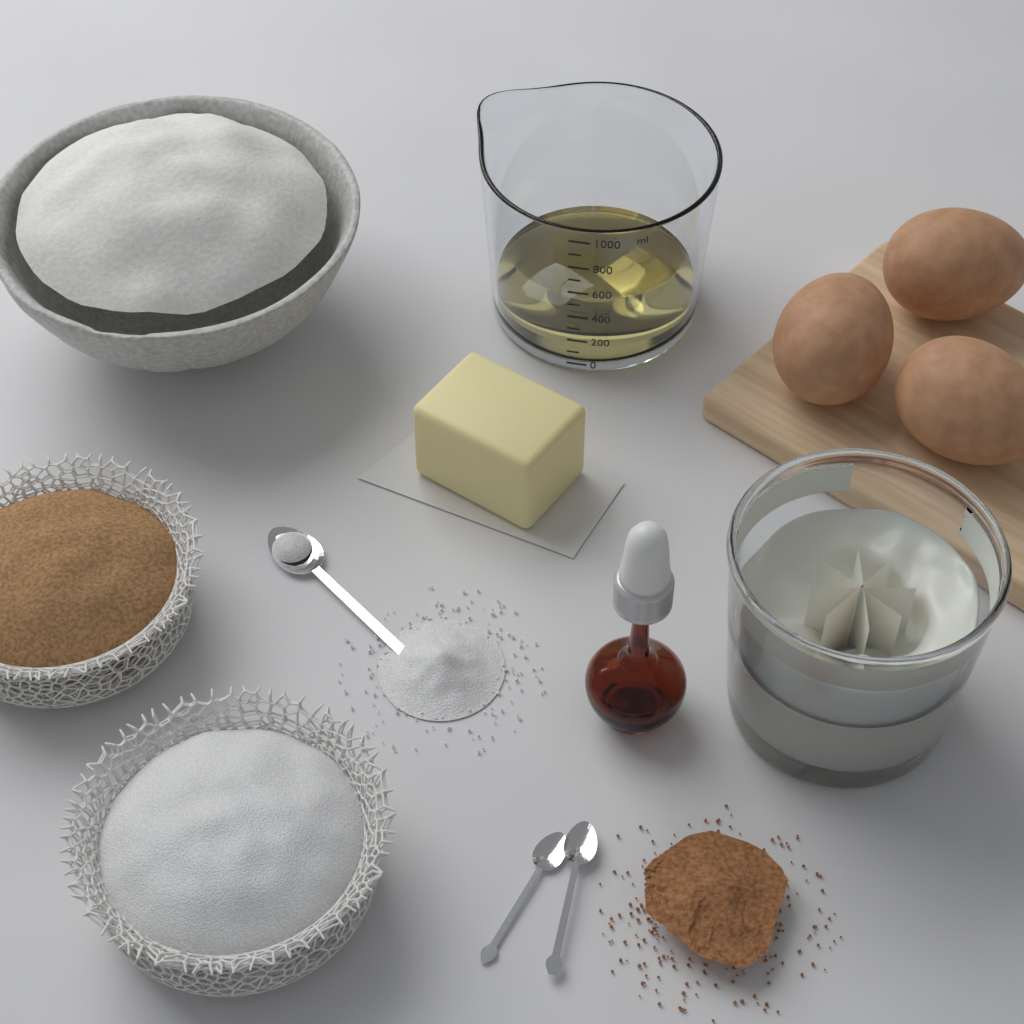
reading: 200 ml
